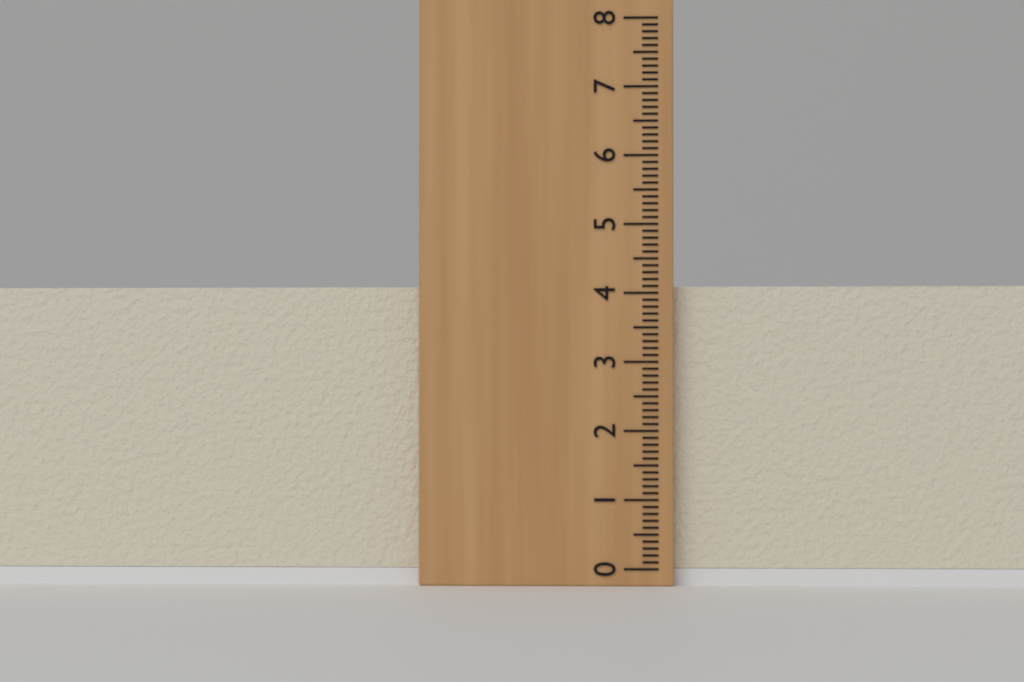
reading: 4.1 (no unit)
